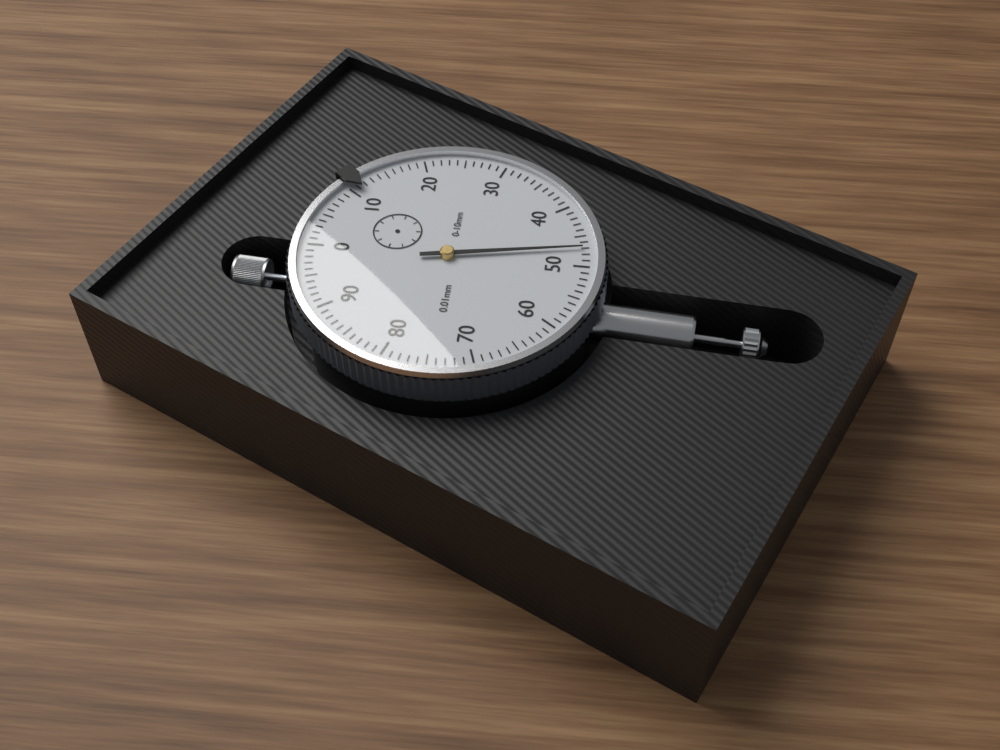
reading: 0.47 mm
